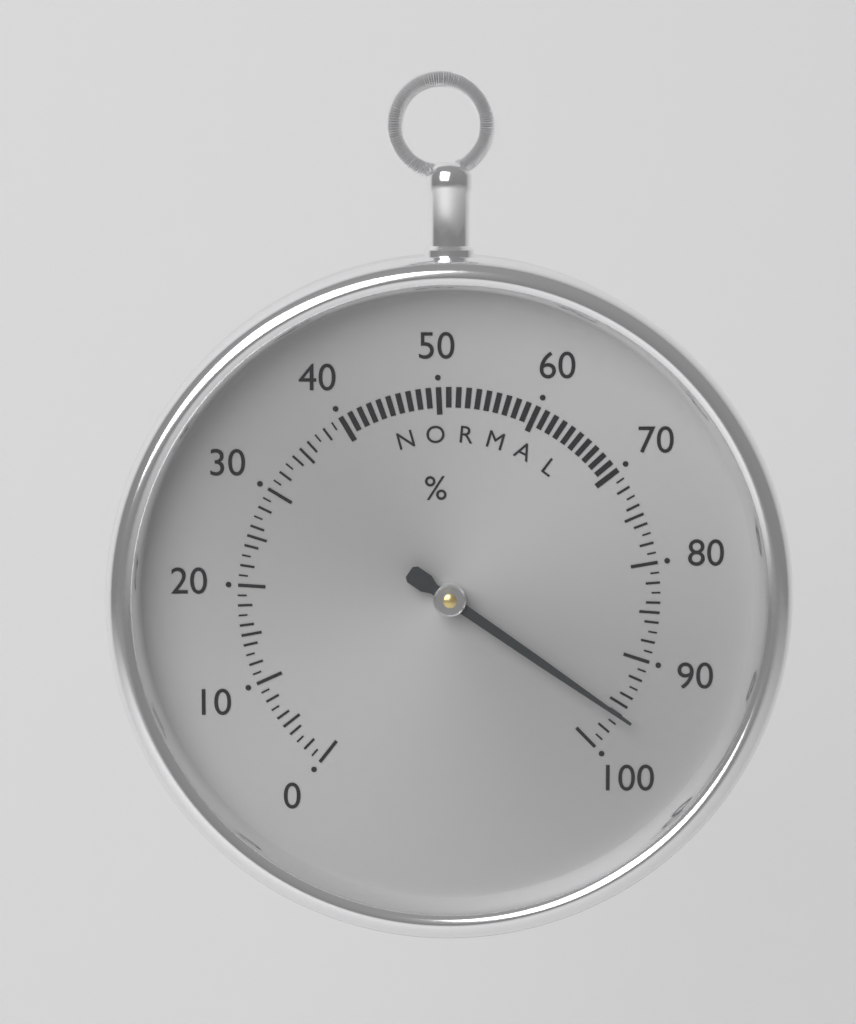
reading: 96 %
